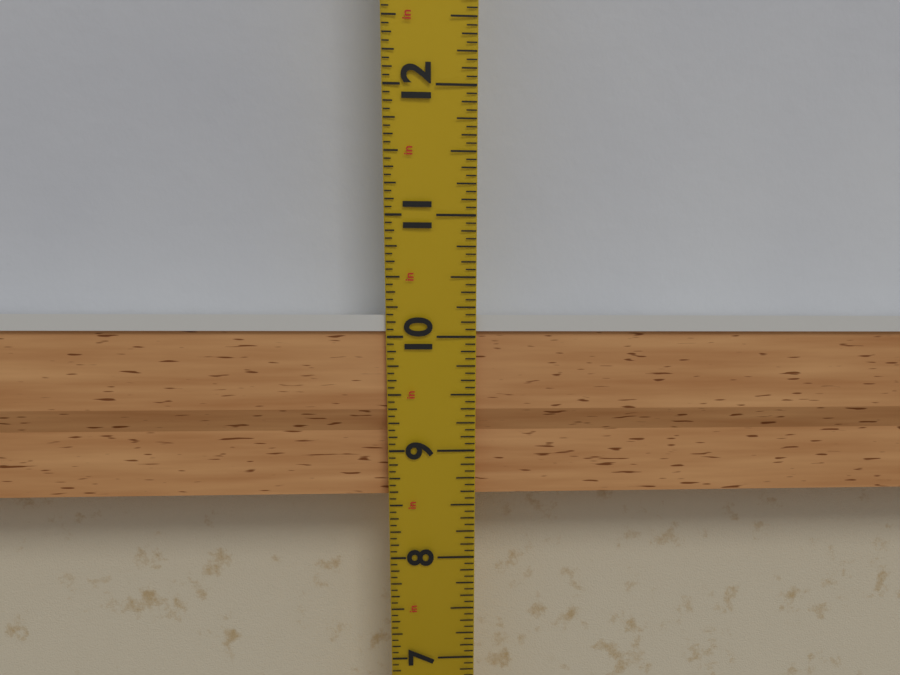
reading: 10.1875 in
